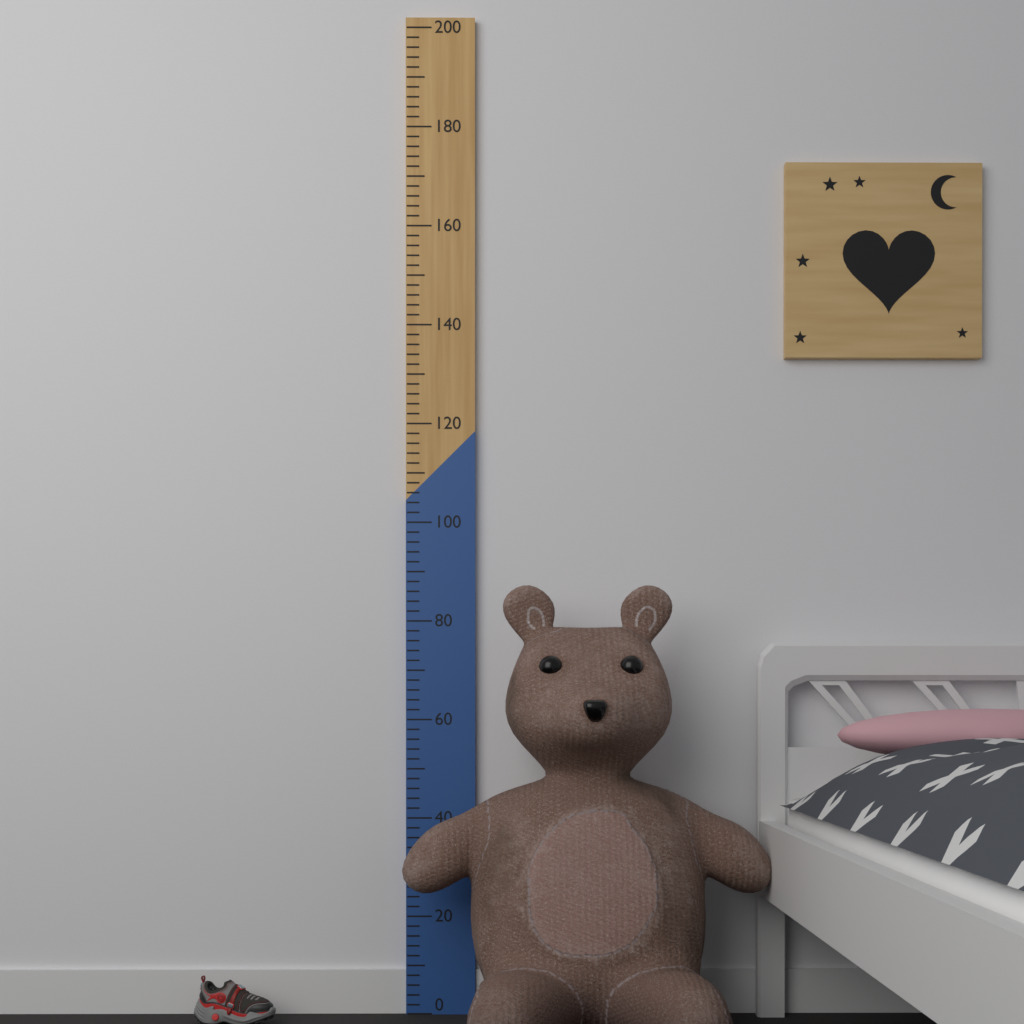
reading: 86 (no unit)
